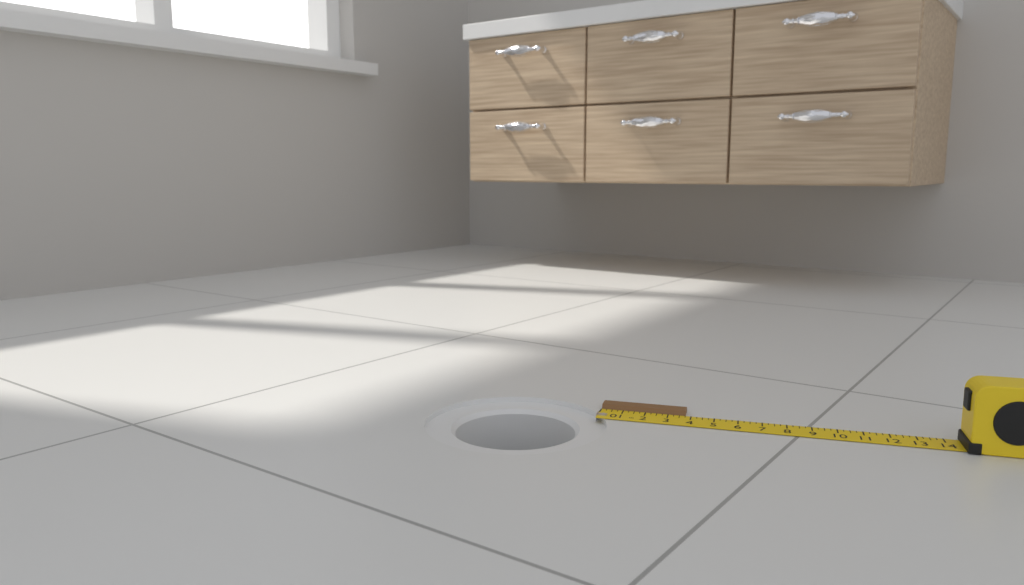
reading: 3.75 in
